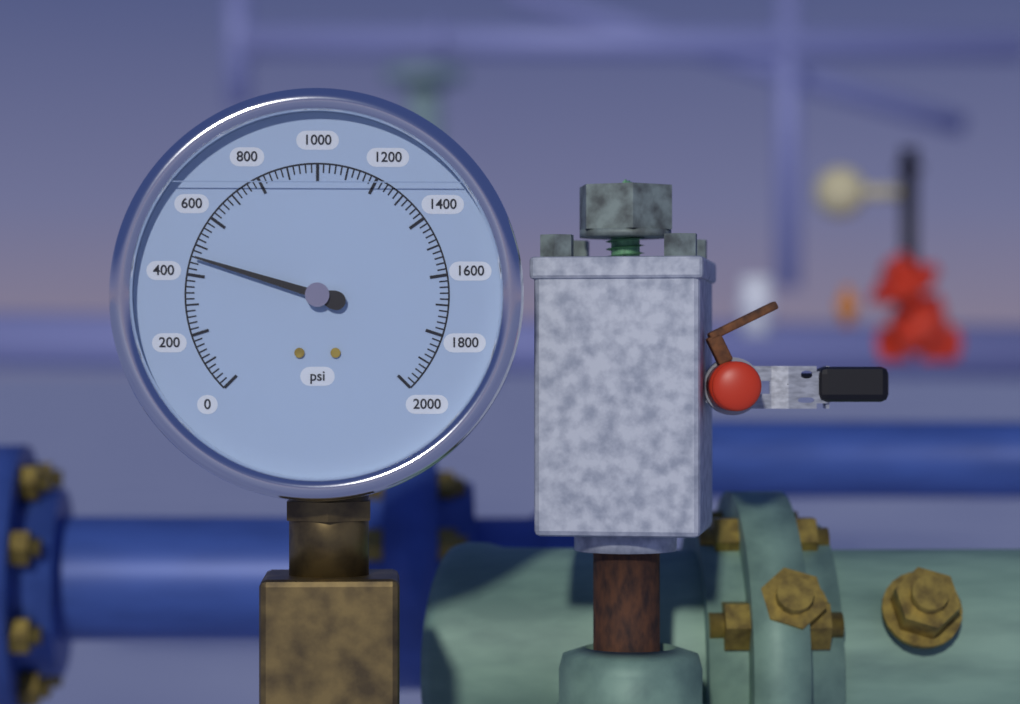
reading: 460 psi
